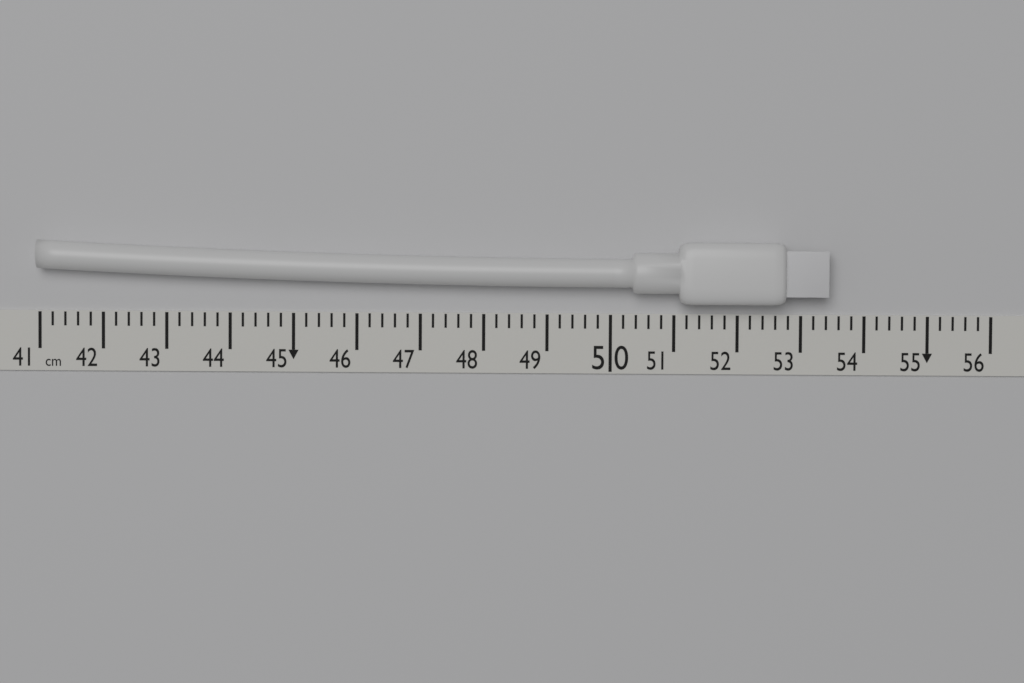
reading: 53.4 cm
